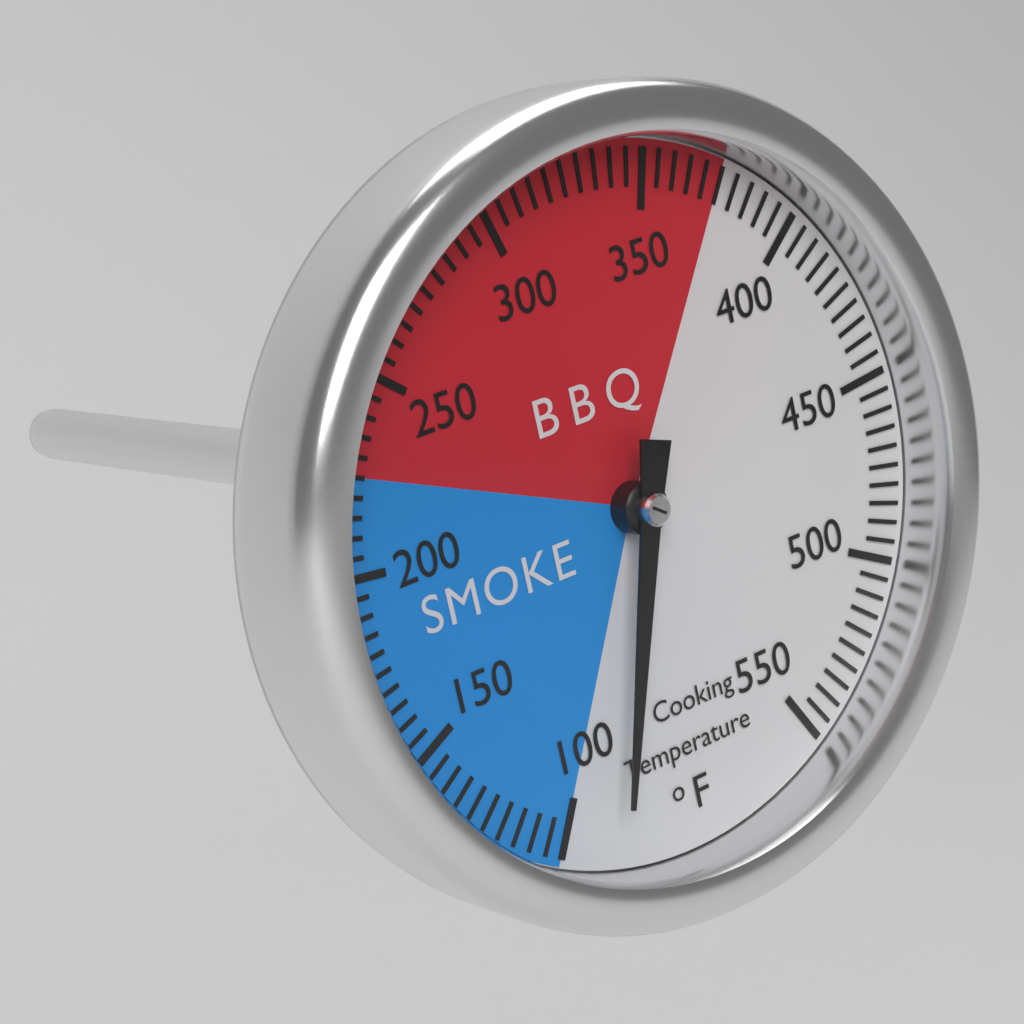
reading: 85 °F
